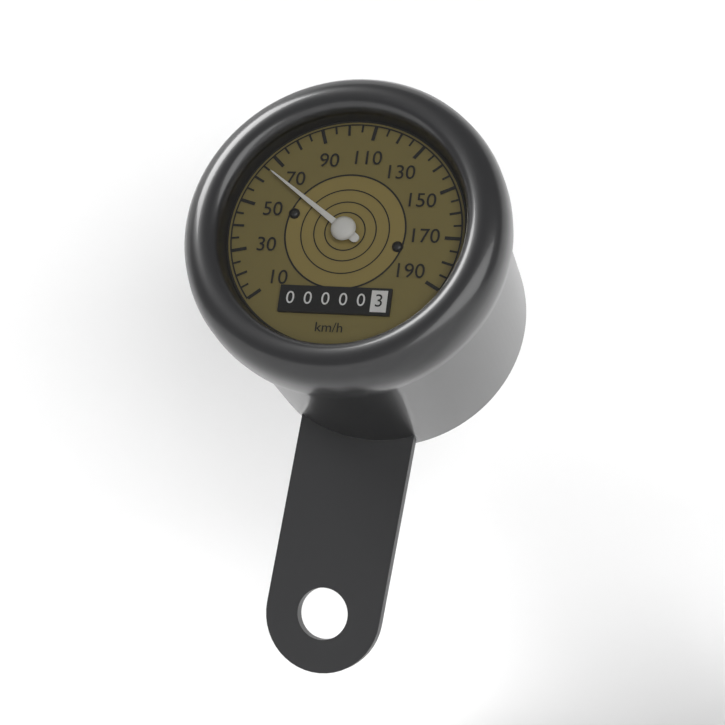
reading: 65 km/h
